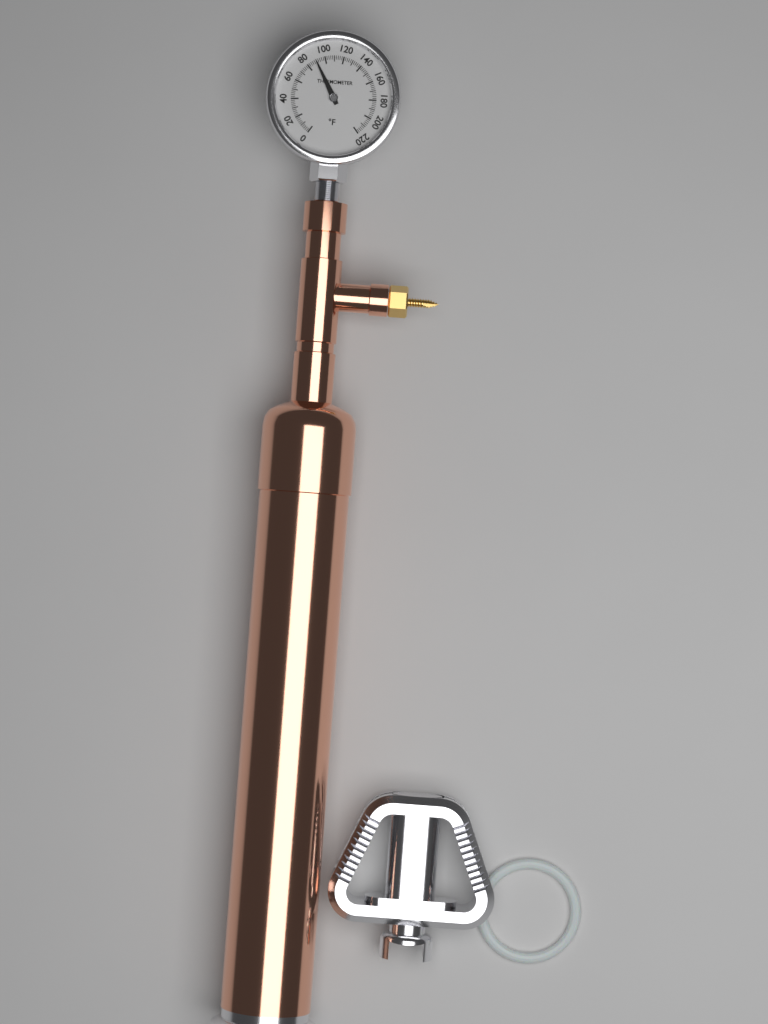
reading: 90 °F
